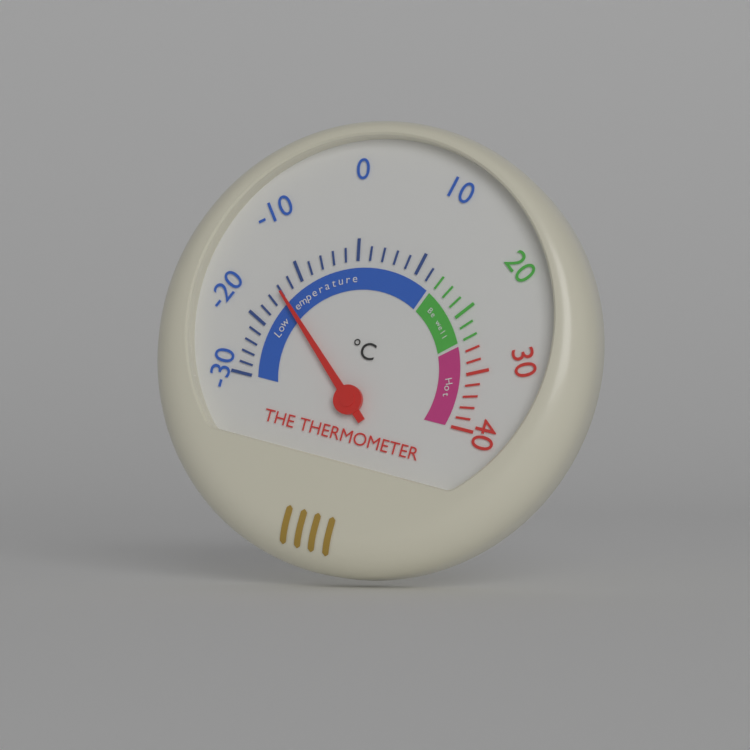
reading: -14 °C
